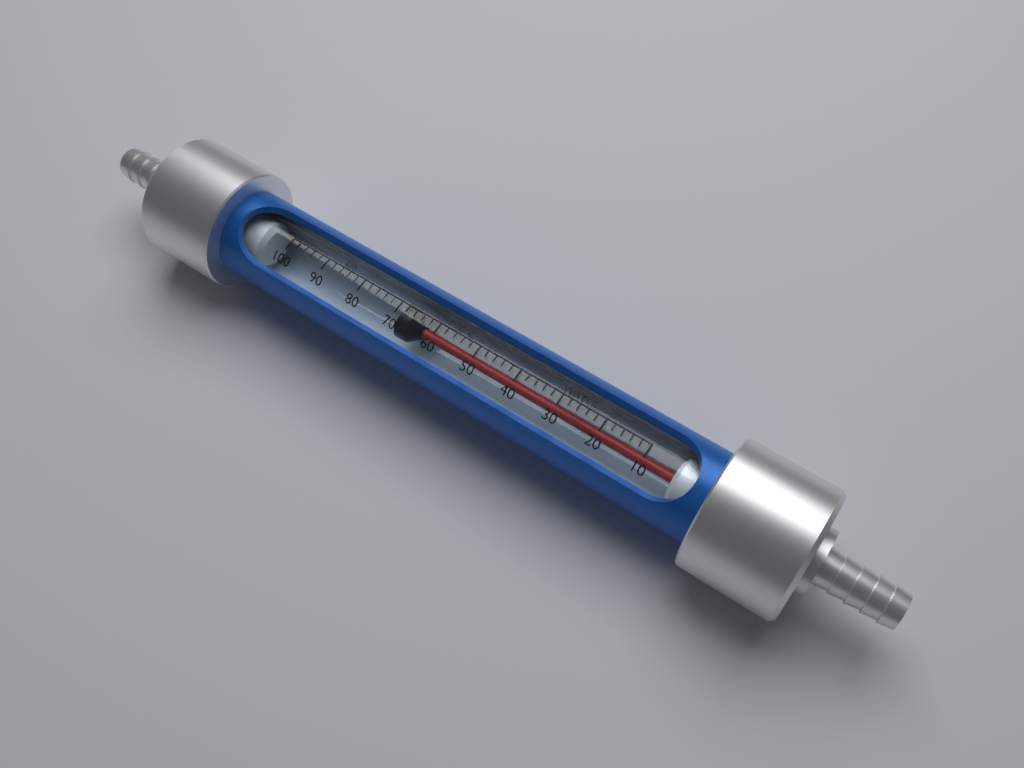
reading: 70 L/h
